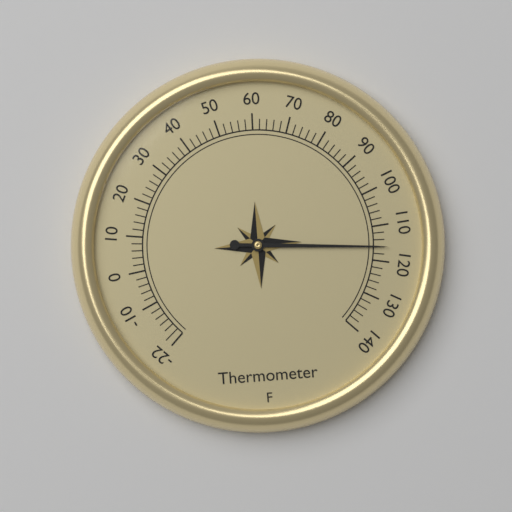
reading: 116 °F
